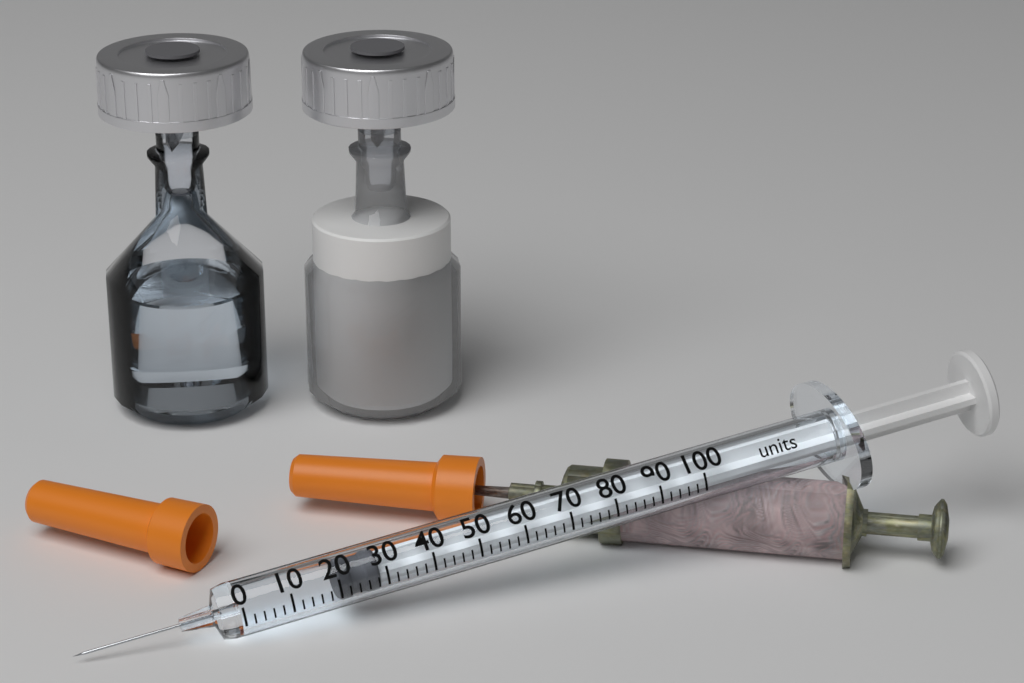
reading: 20 units
